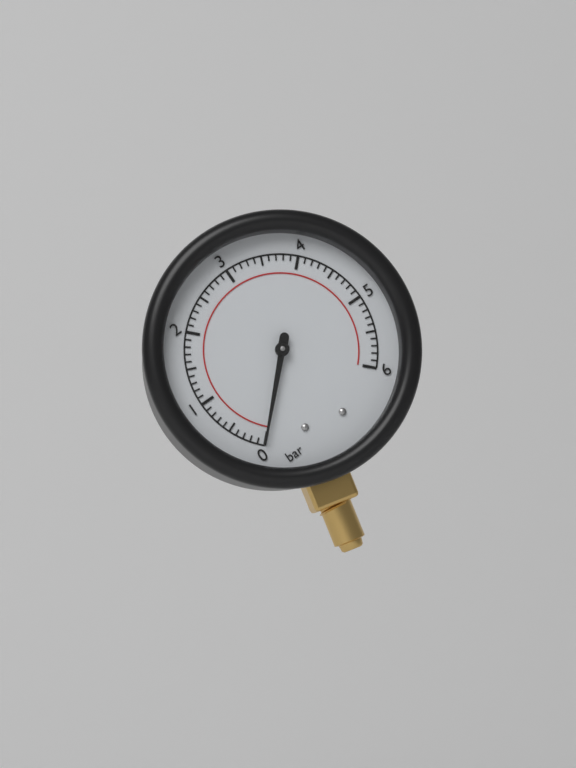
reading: 0.0 bar
